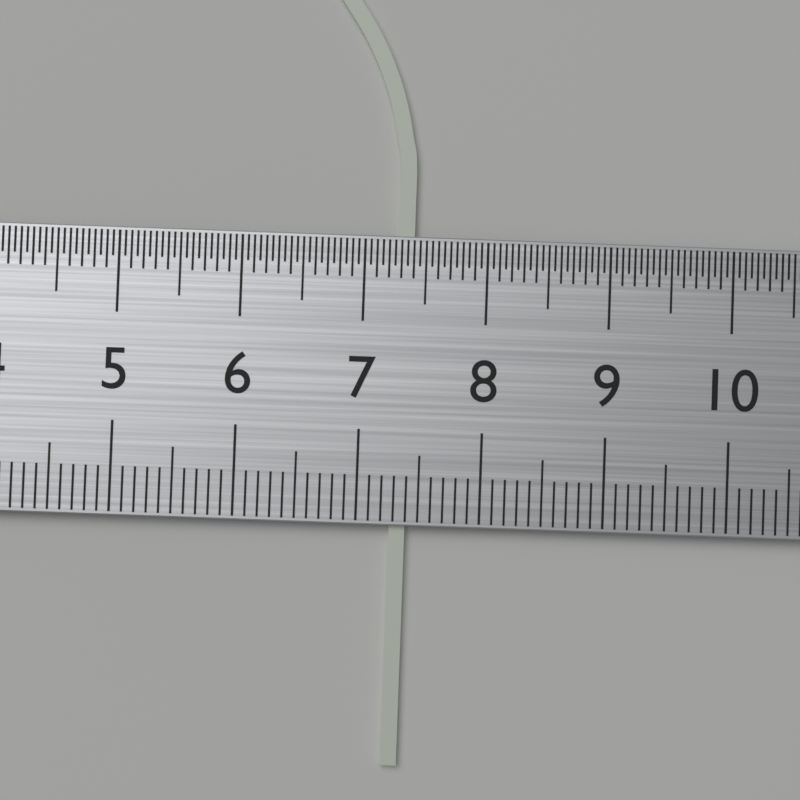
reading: 7.4 cm
